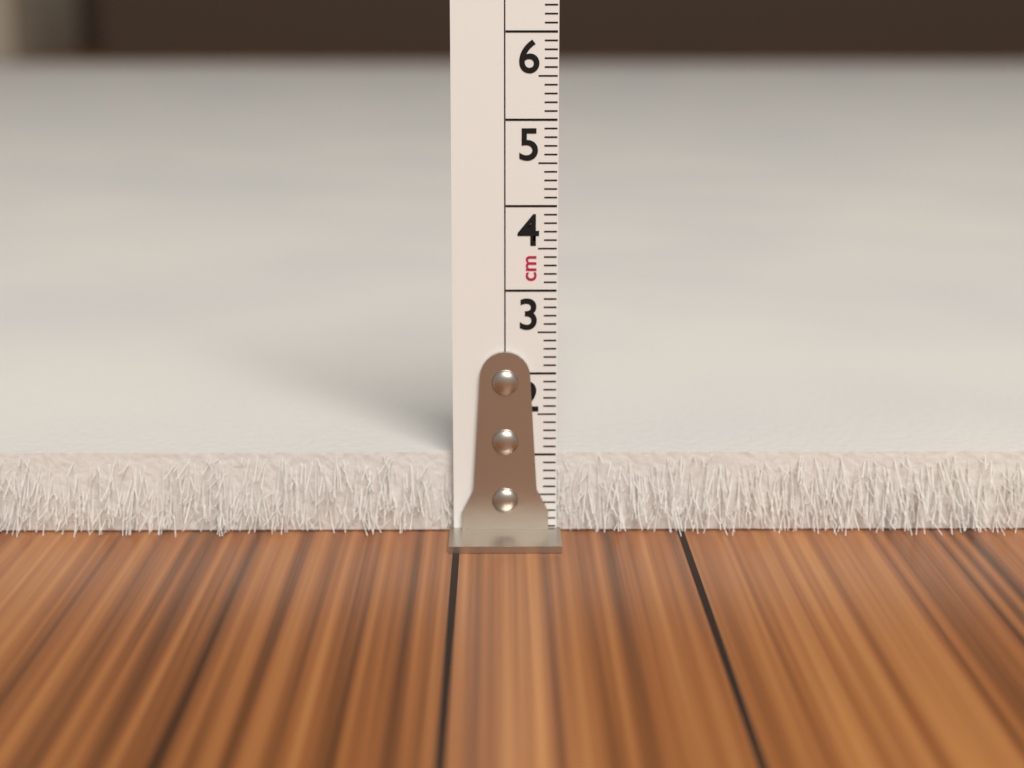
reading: 1.0 cm
